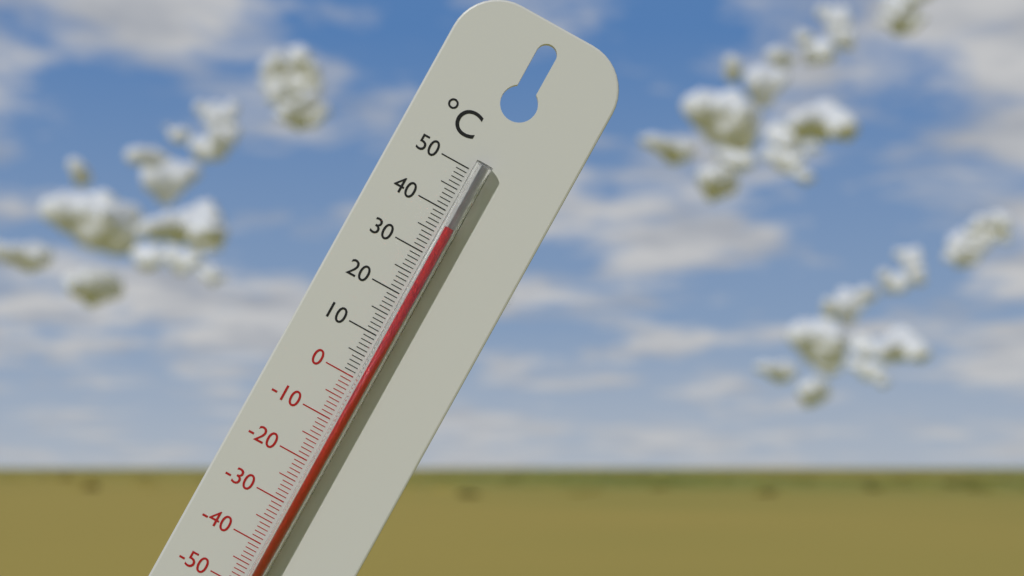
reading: 37 °C
